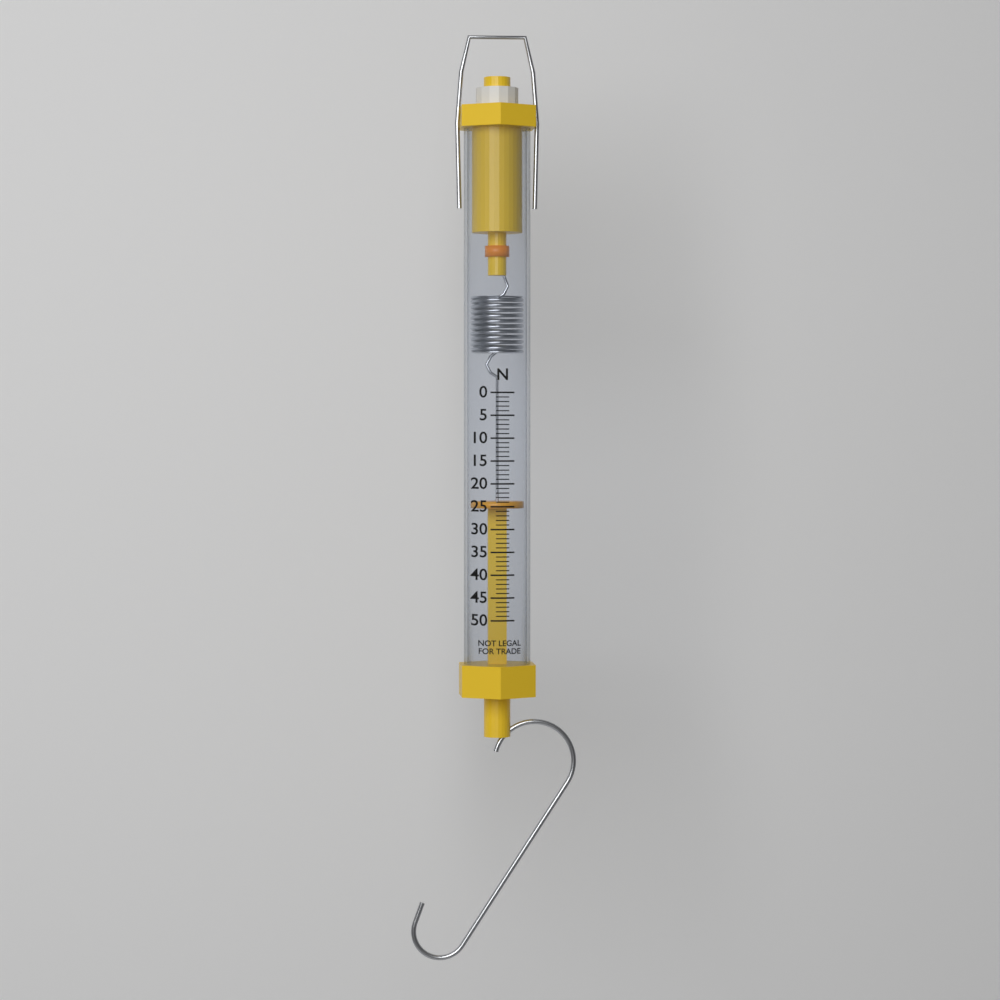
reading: 24 N
